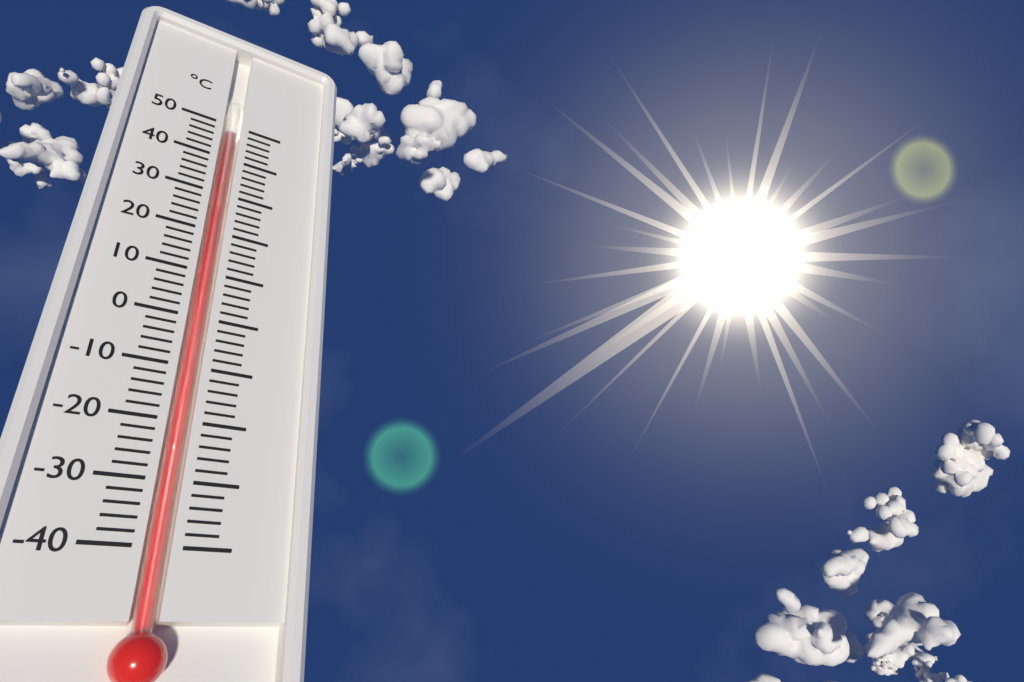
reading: 48 °C
